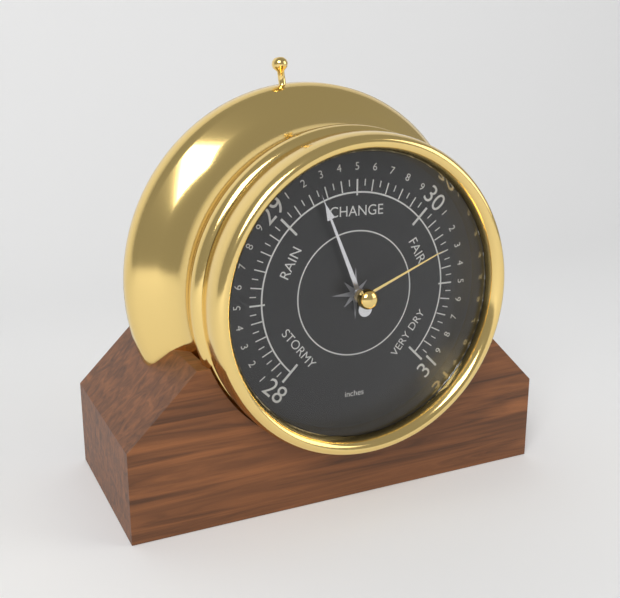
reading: 29.25 inches
